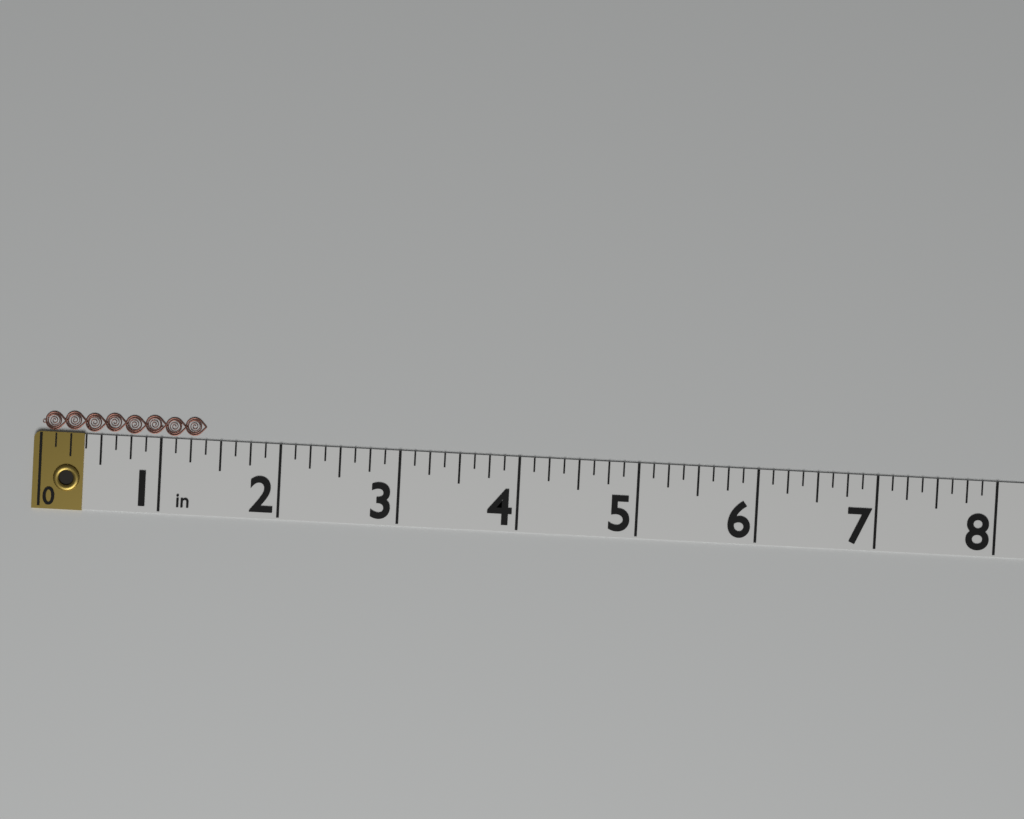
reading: 1.375 in
